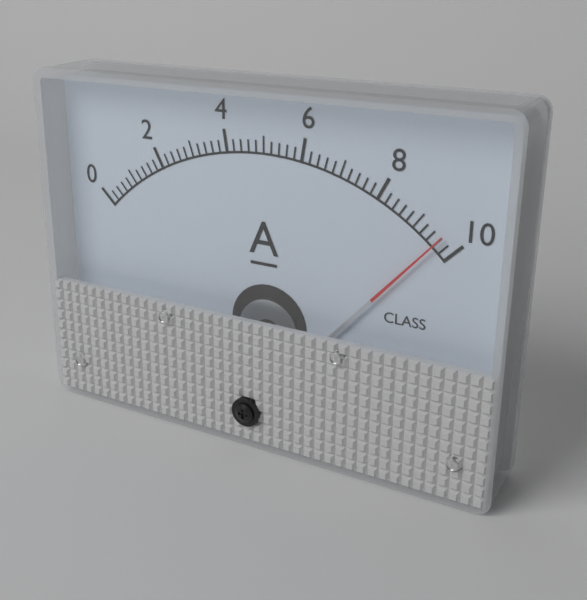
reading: 9.6 A
